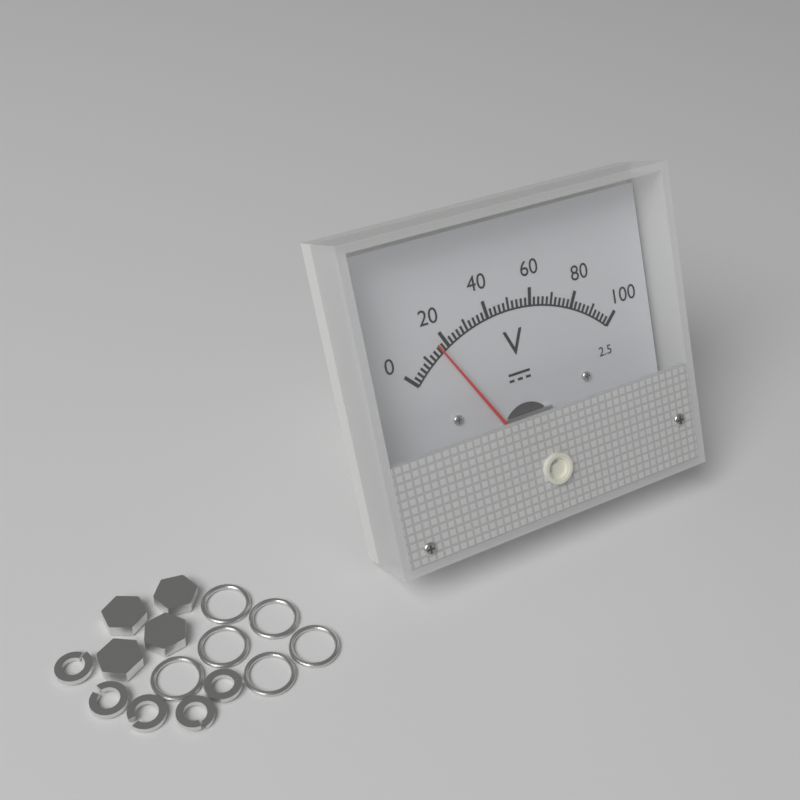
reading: 16 V
